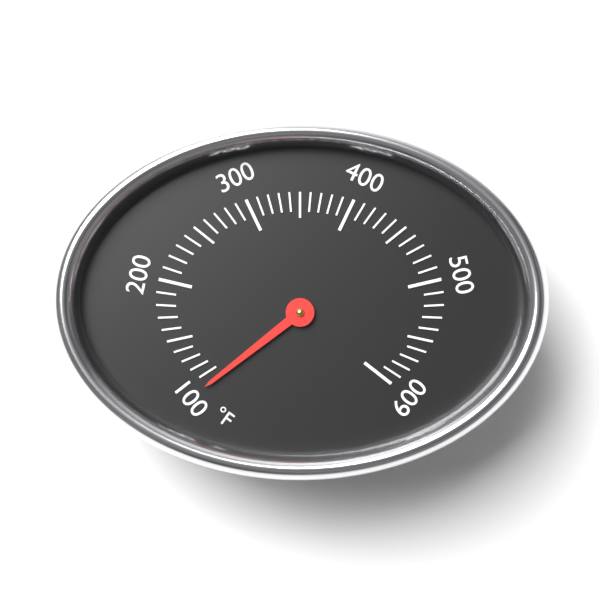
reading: 100 °F
